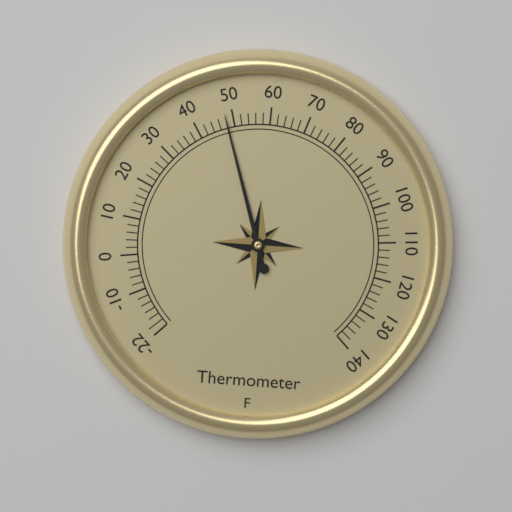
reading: 48 °F
